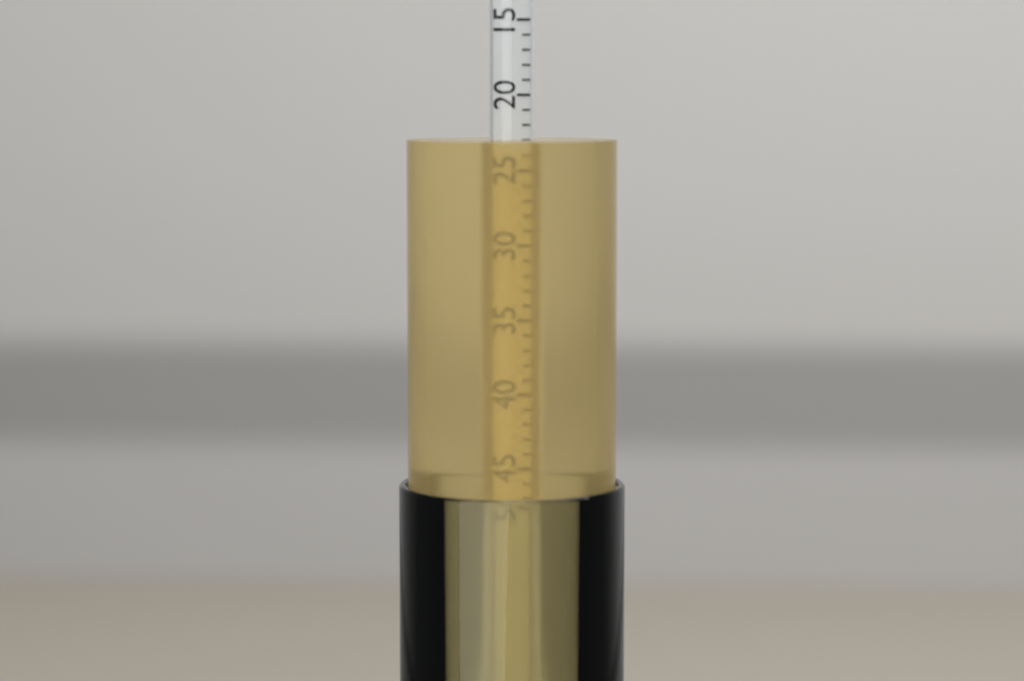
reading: 23 (no unit)
